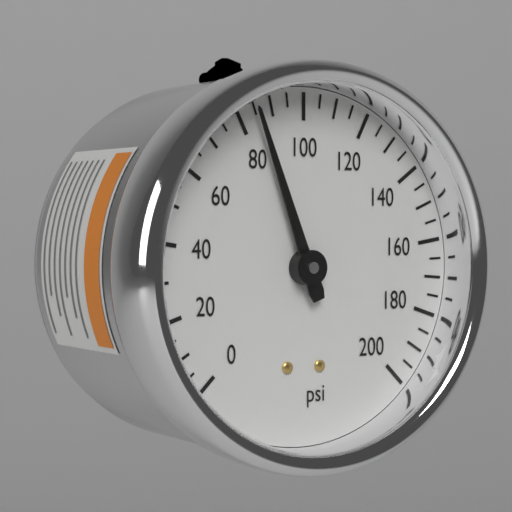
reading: 85 psi
